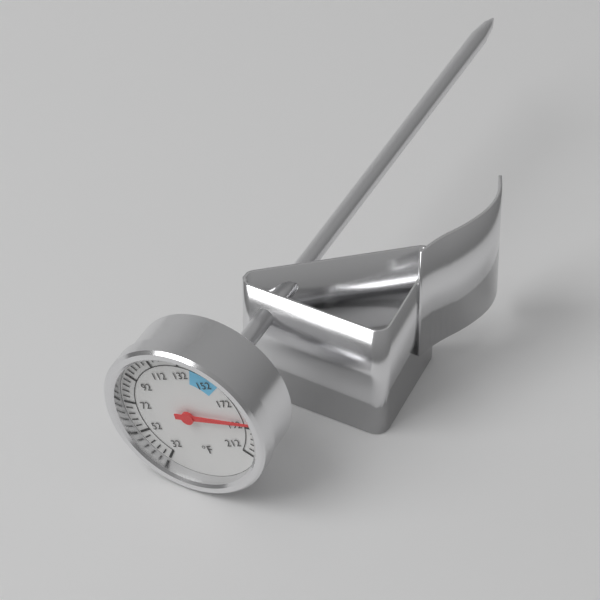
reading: 188 °F
